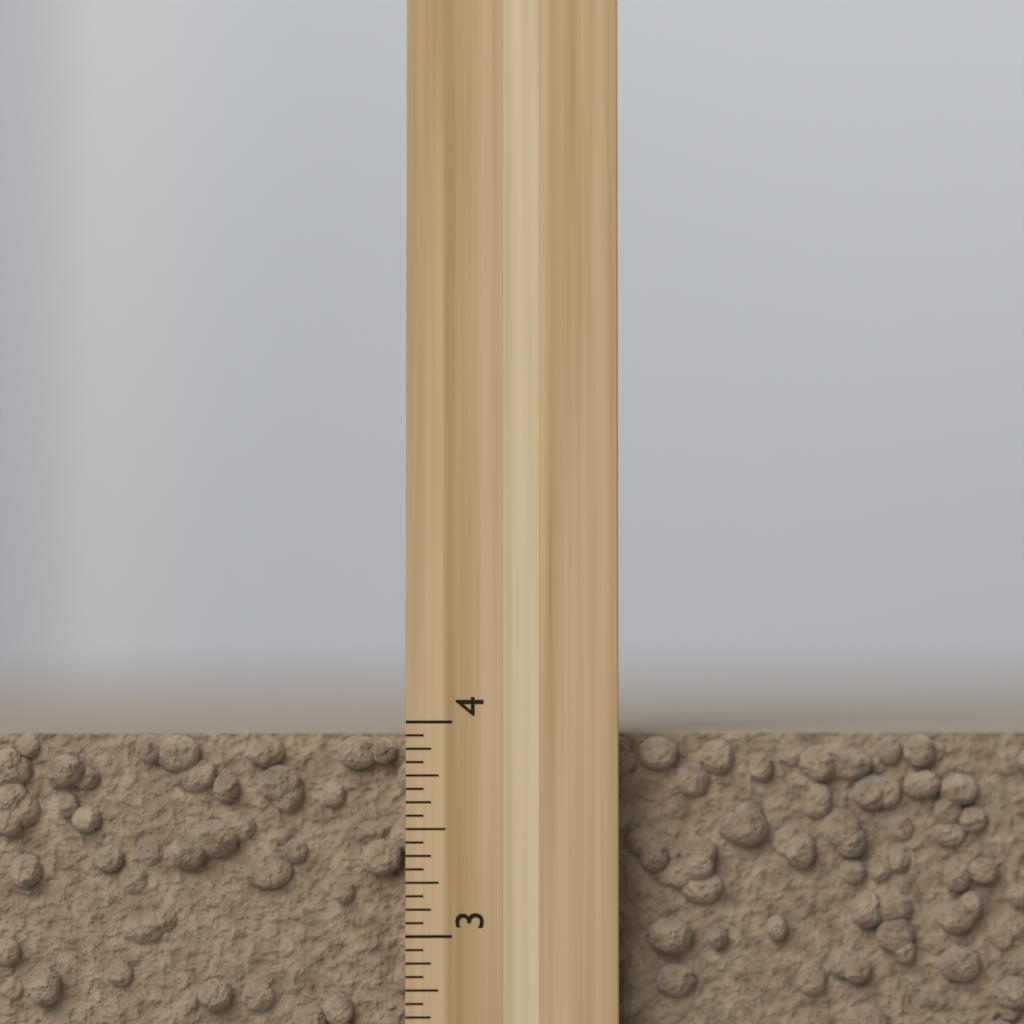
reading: 3.9375 inch
